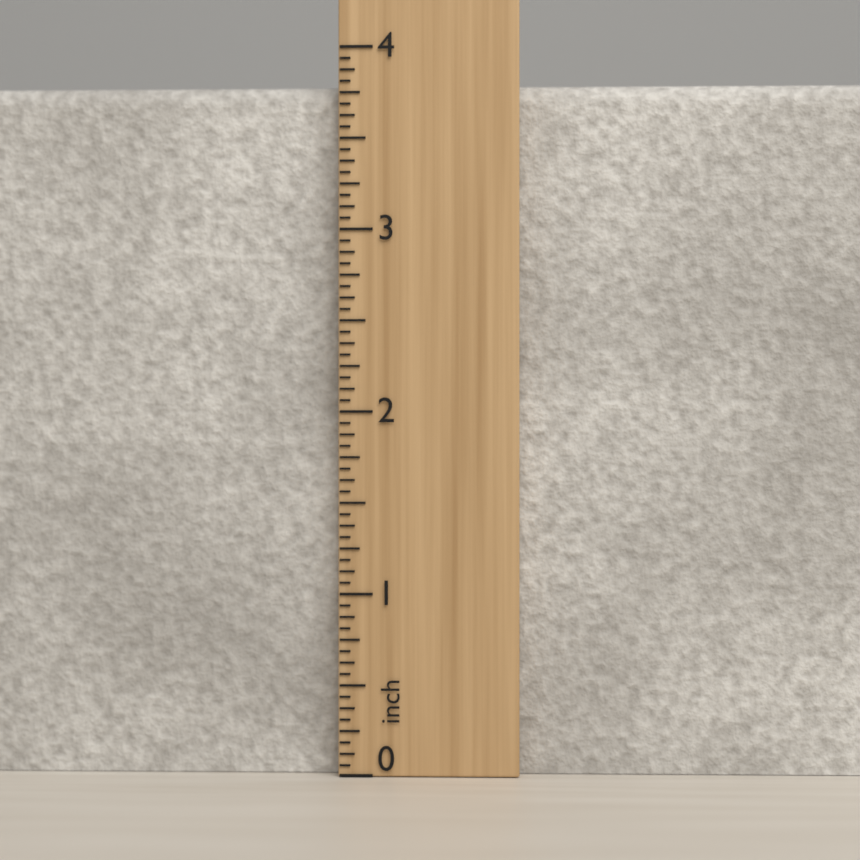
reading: 3.8125 inch
